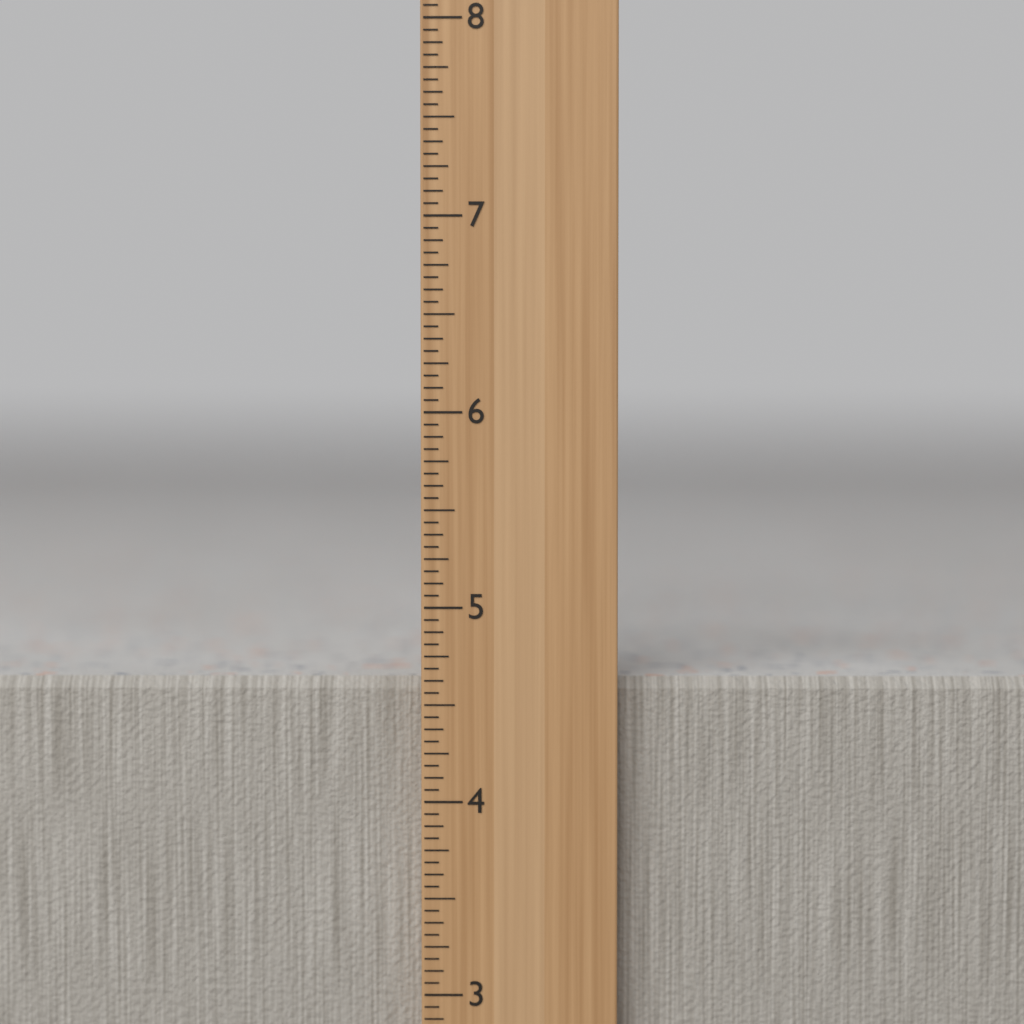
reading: 4.6250 in
